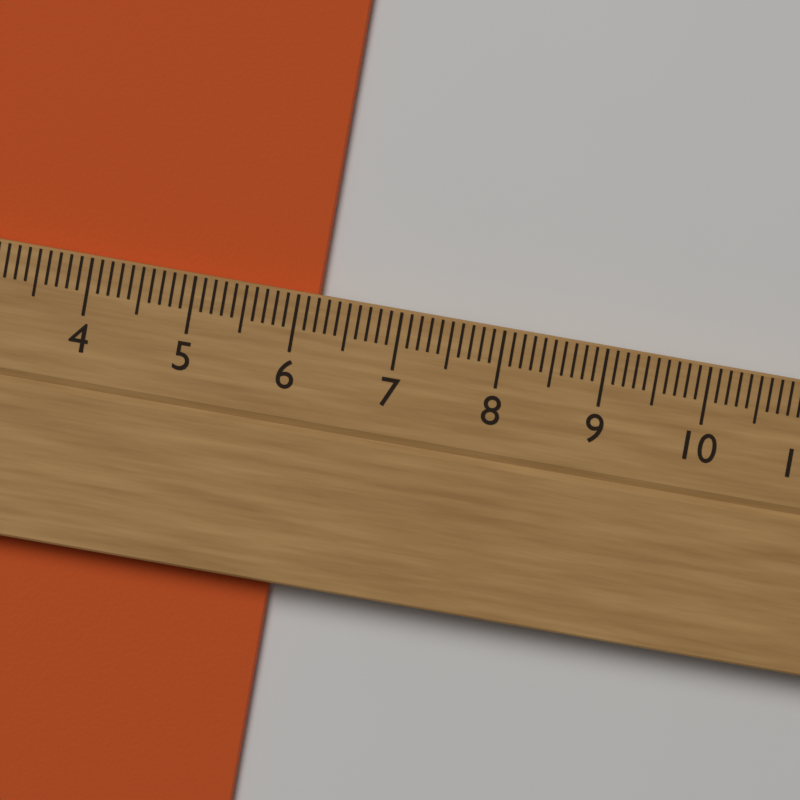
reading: 6.2 cm
